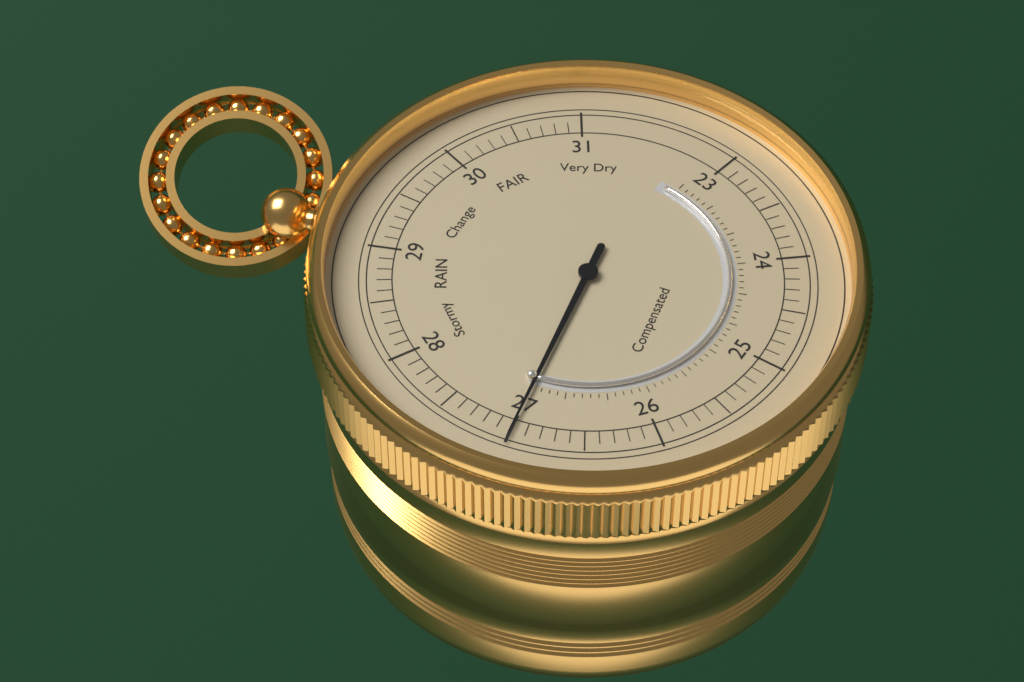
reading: 27.0 (no unit)
